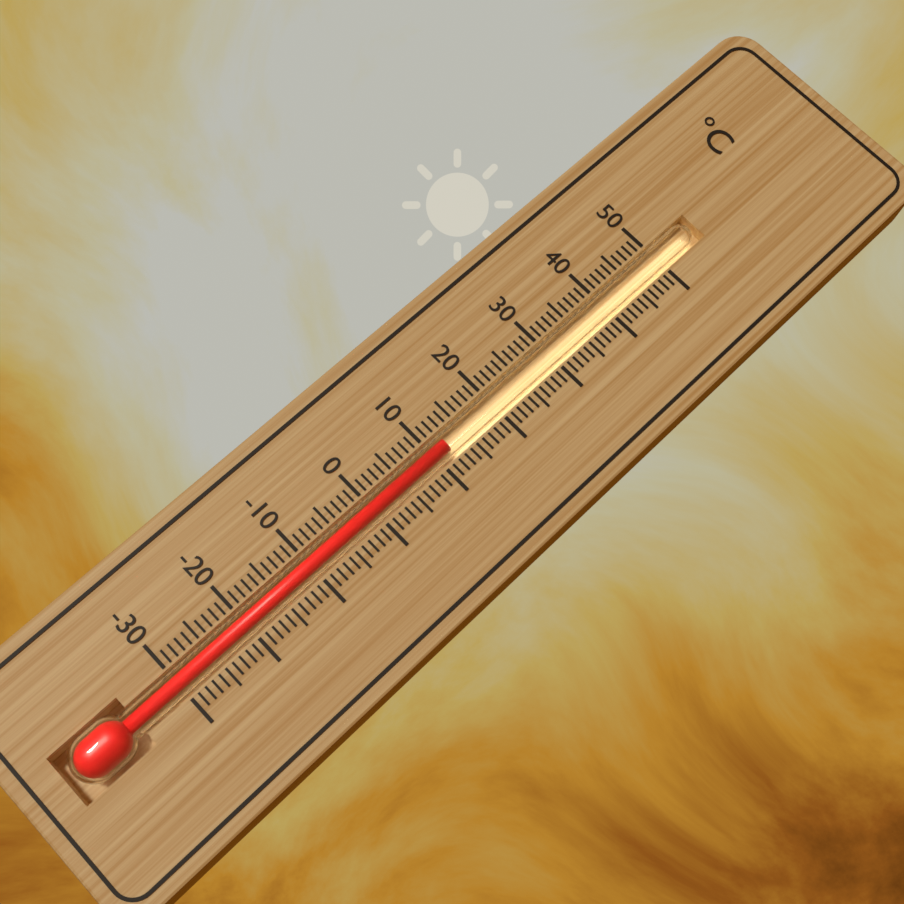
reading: 12 °C
